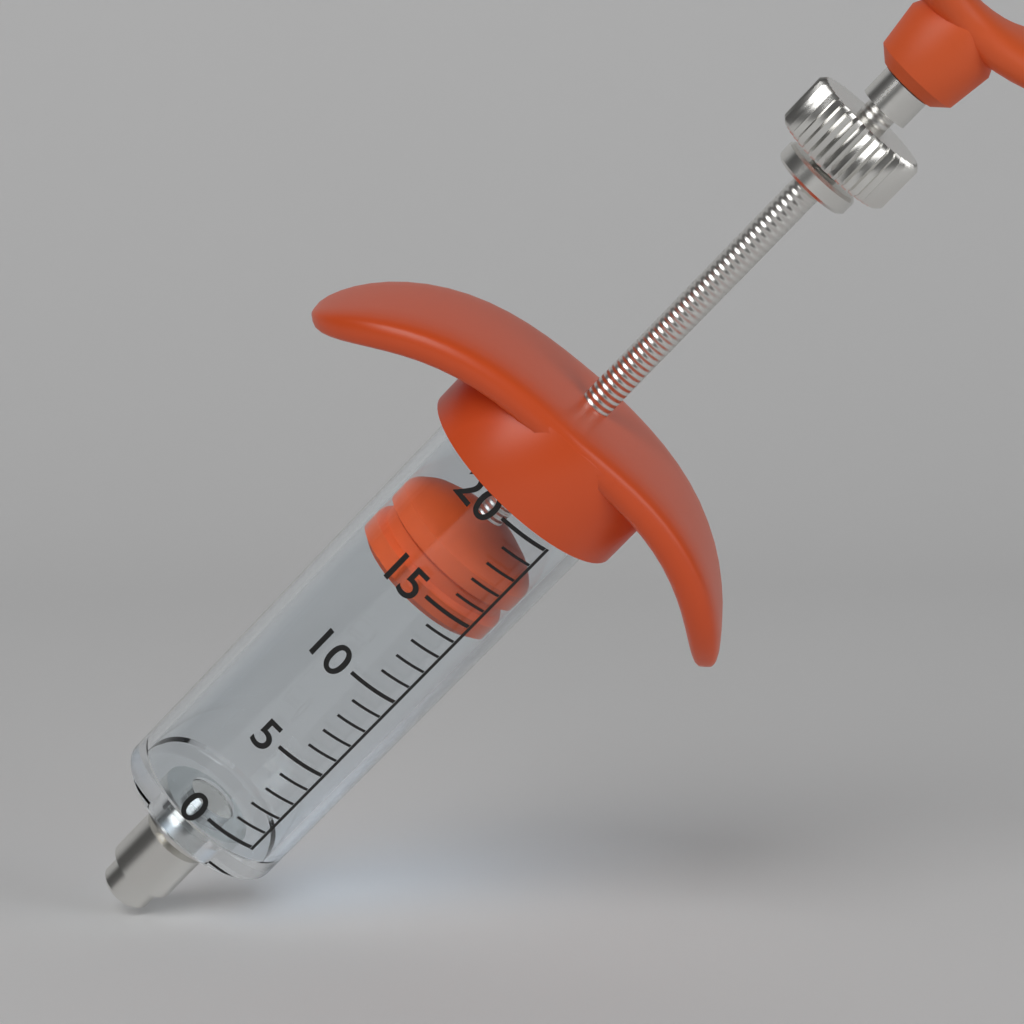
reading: 14 (no unit)
